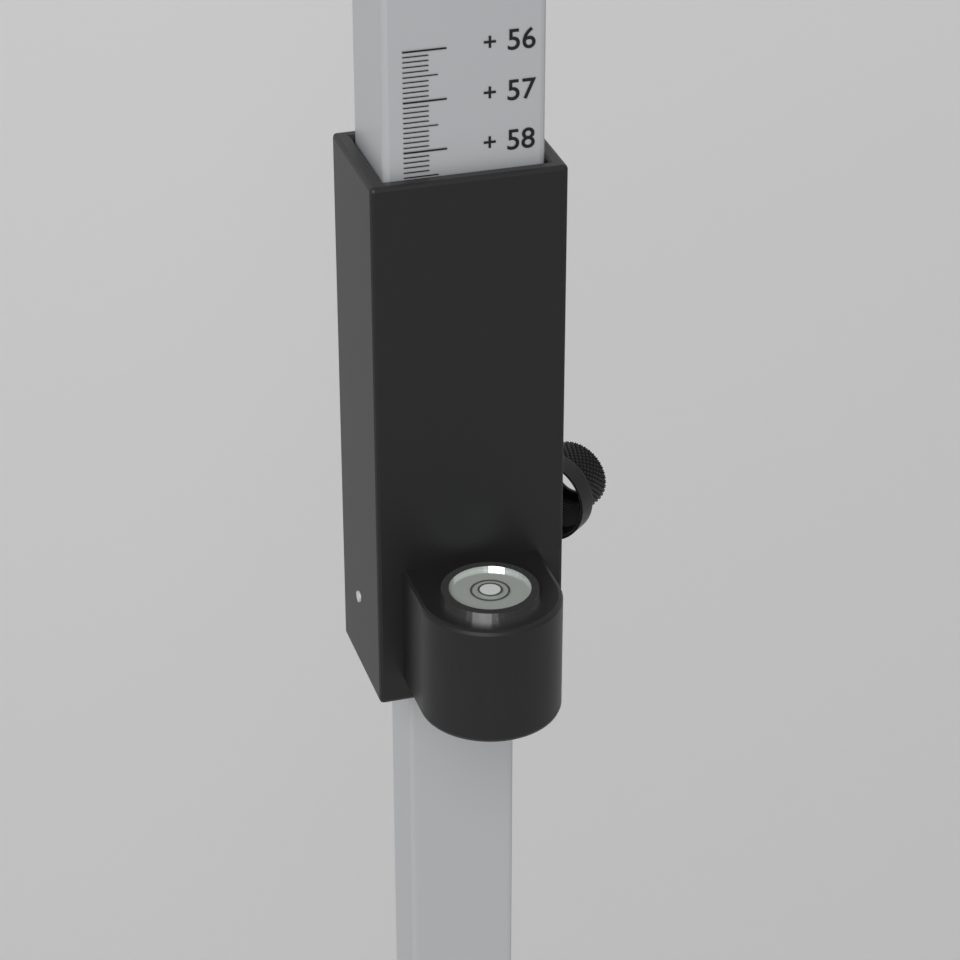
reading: 58.5 (no unit)
